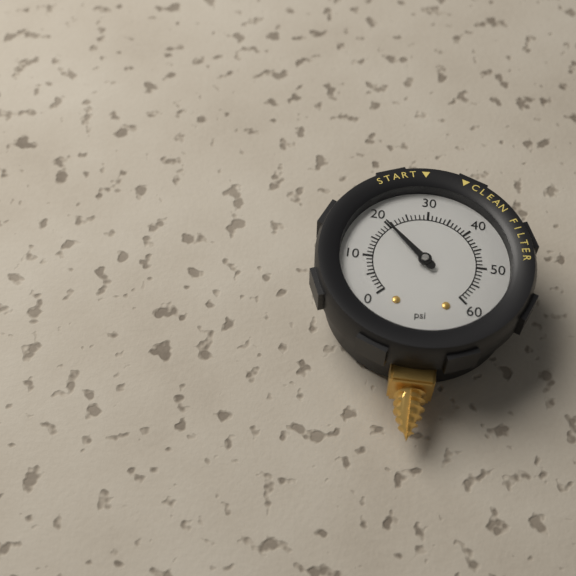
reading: 20 psi
